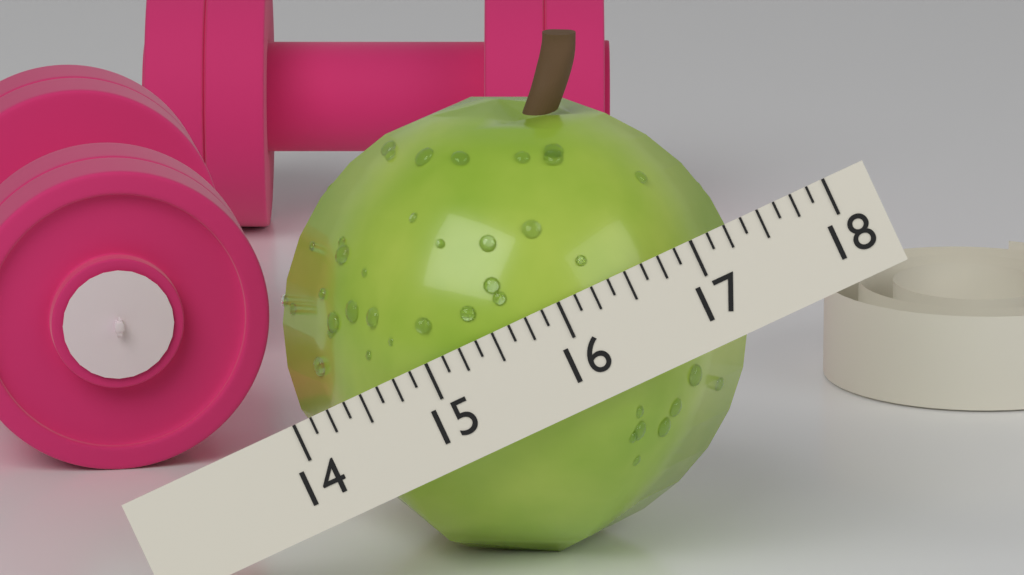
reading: 17.300 (no unit)
